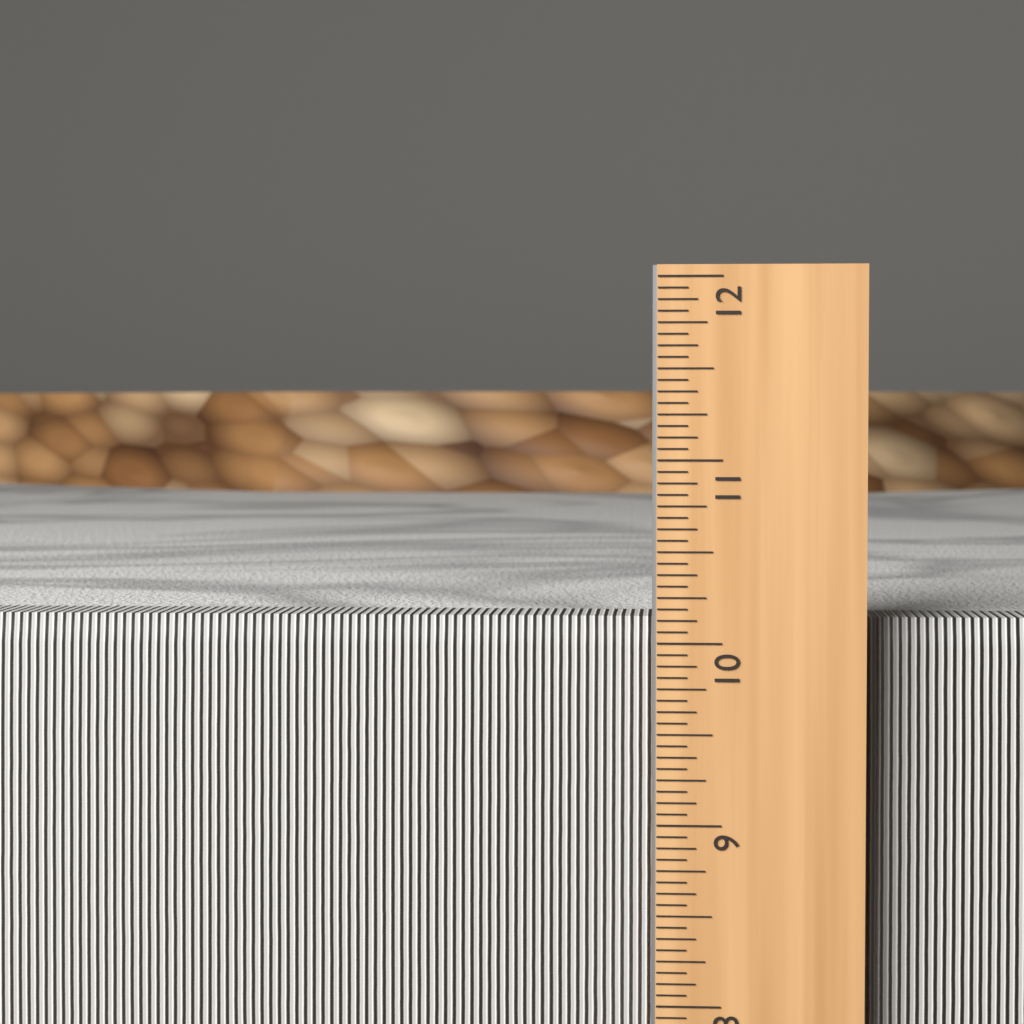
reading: 10.1250 in
